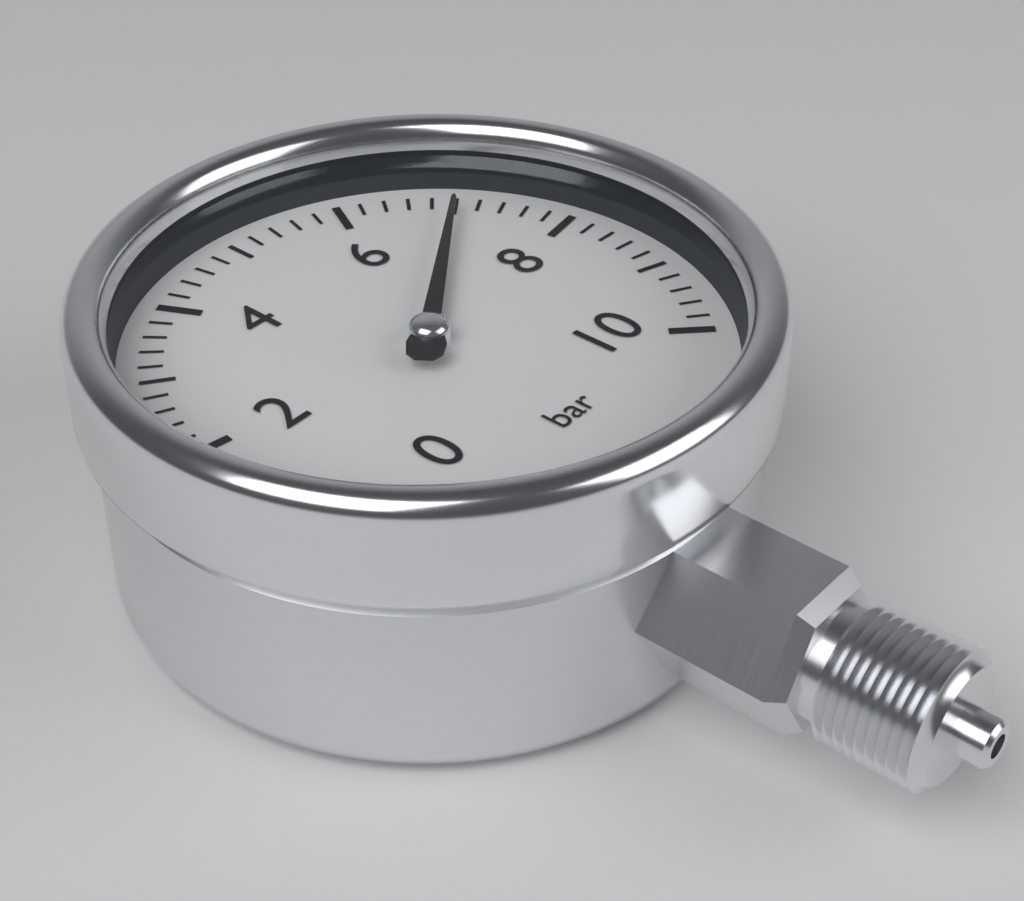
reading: 7.0 bar
